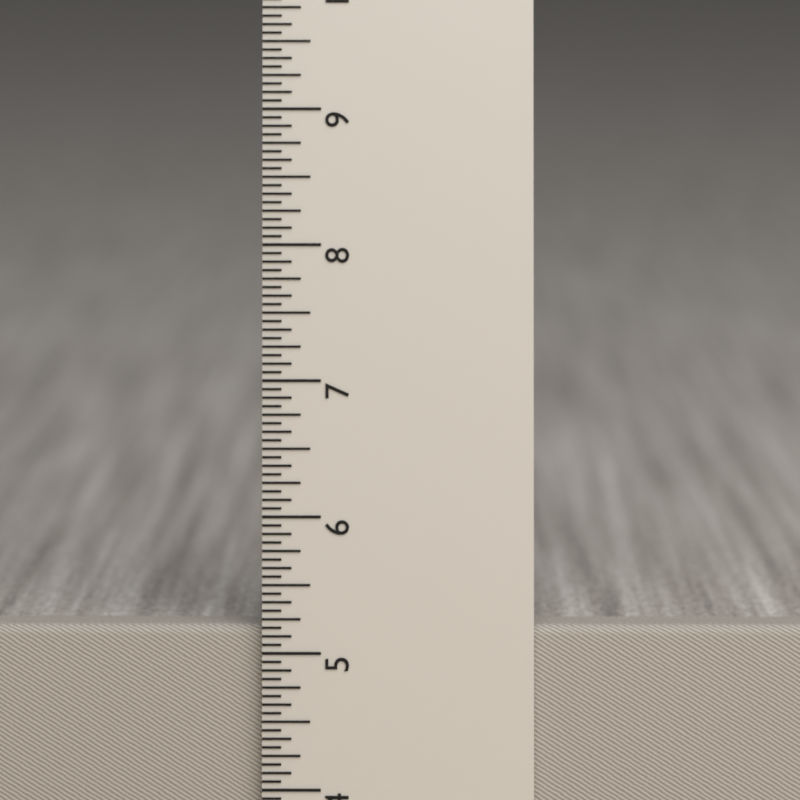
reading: 5.1875 in
